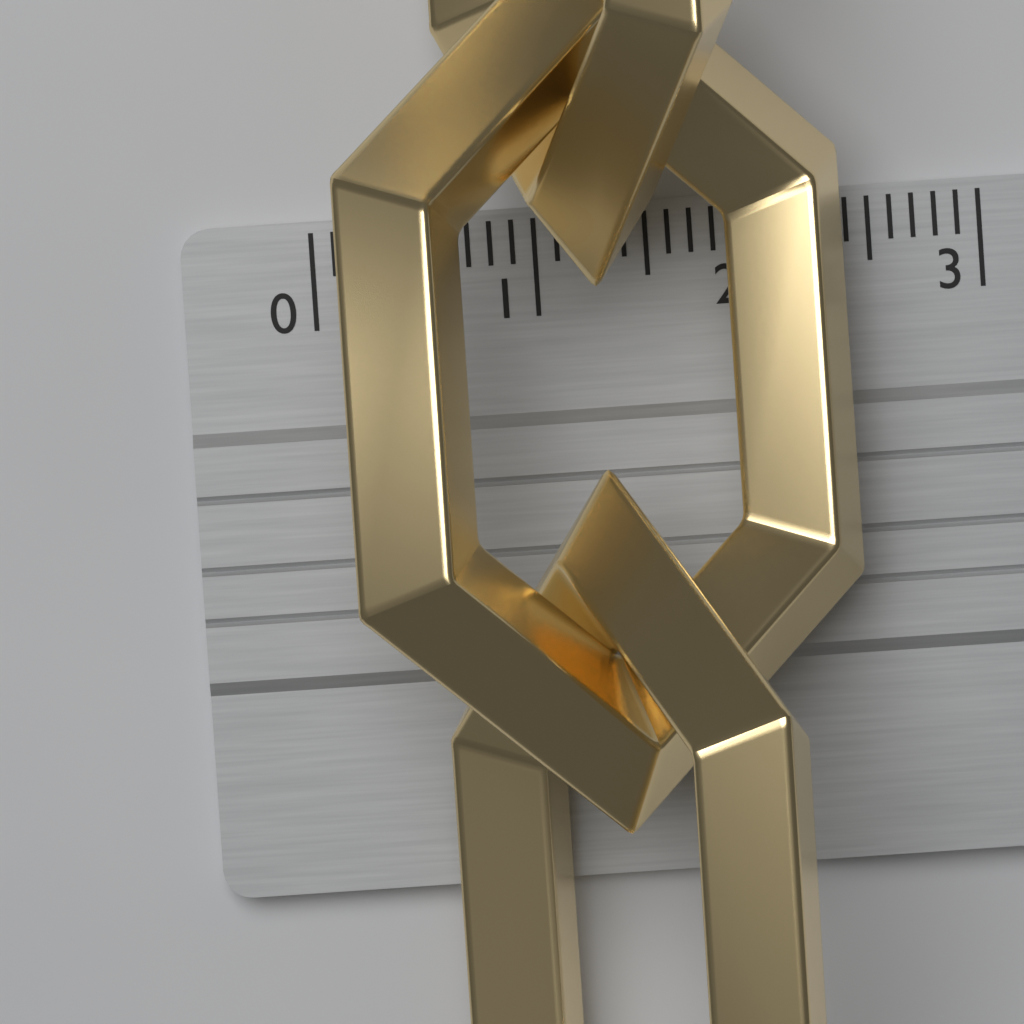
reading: 2.5 cm
